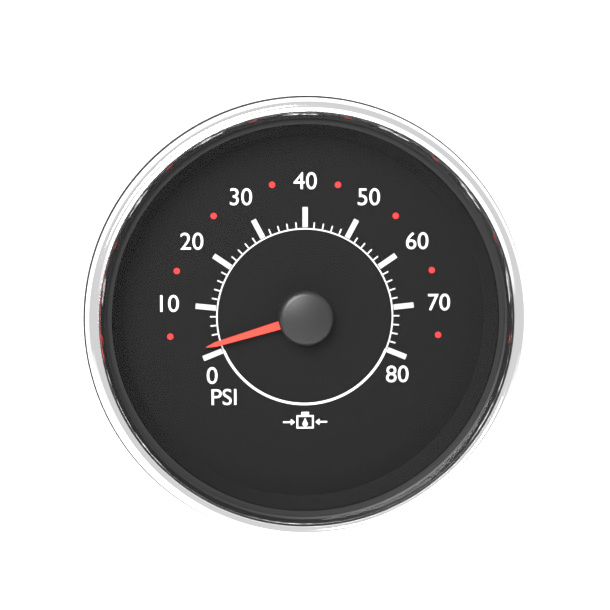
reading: 2 psi
